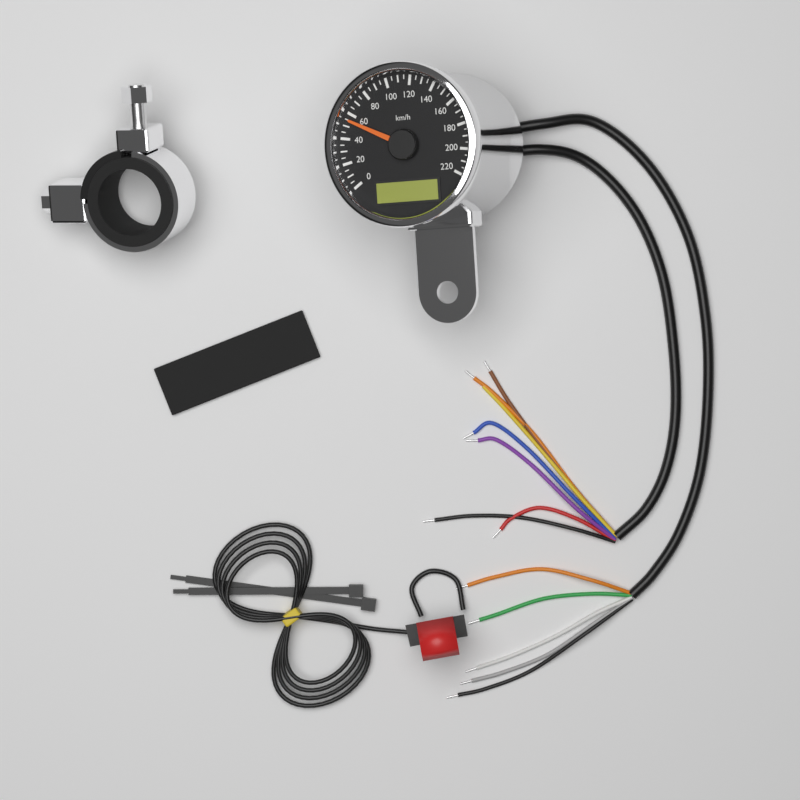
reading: 55 km/h
